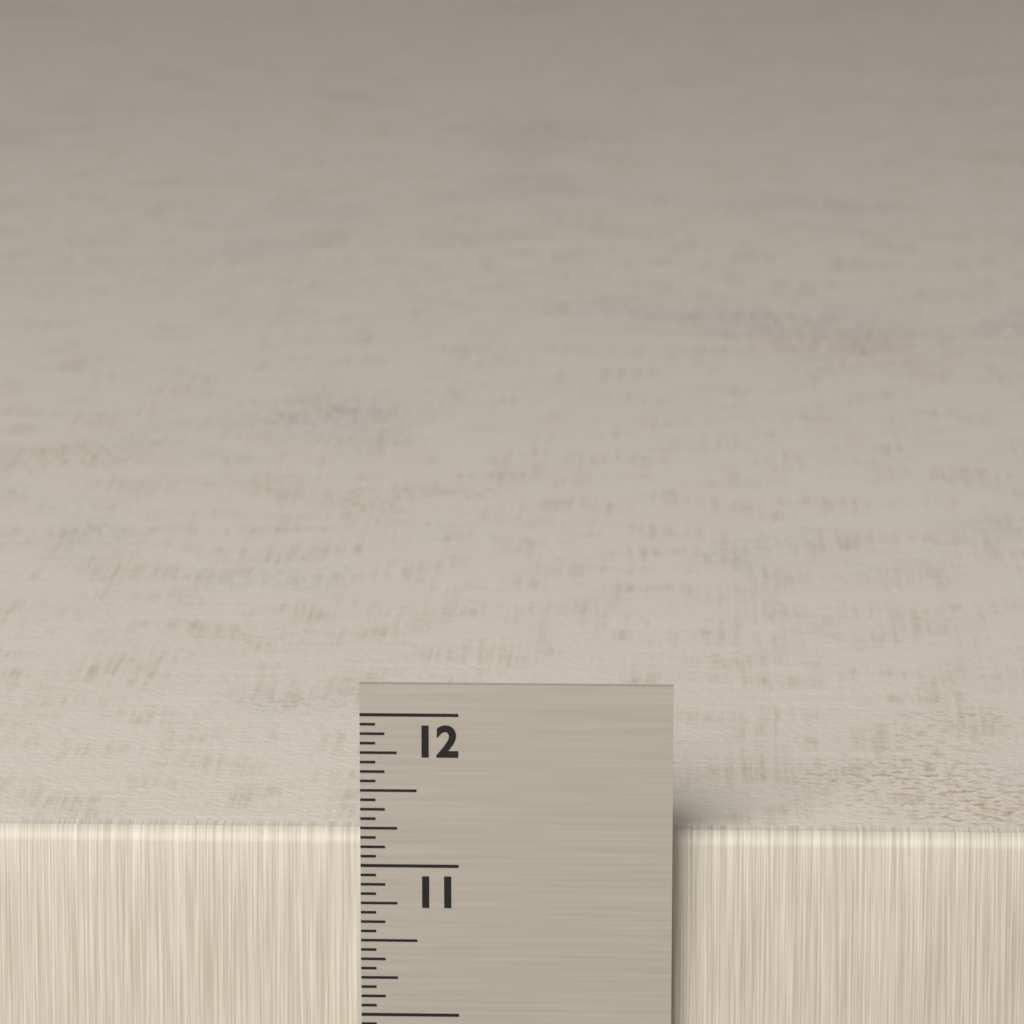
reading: 11.1875 in
